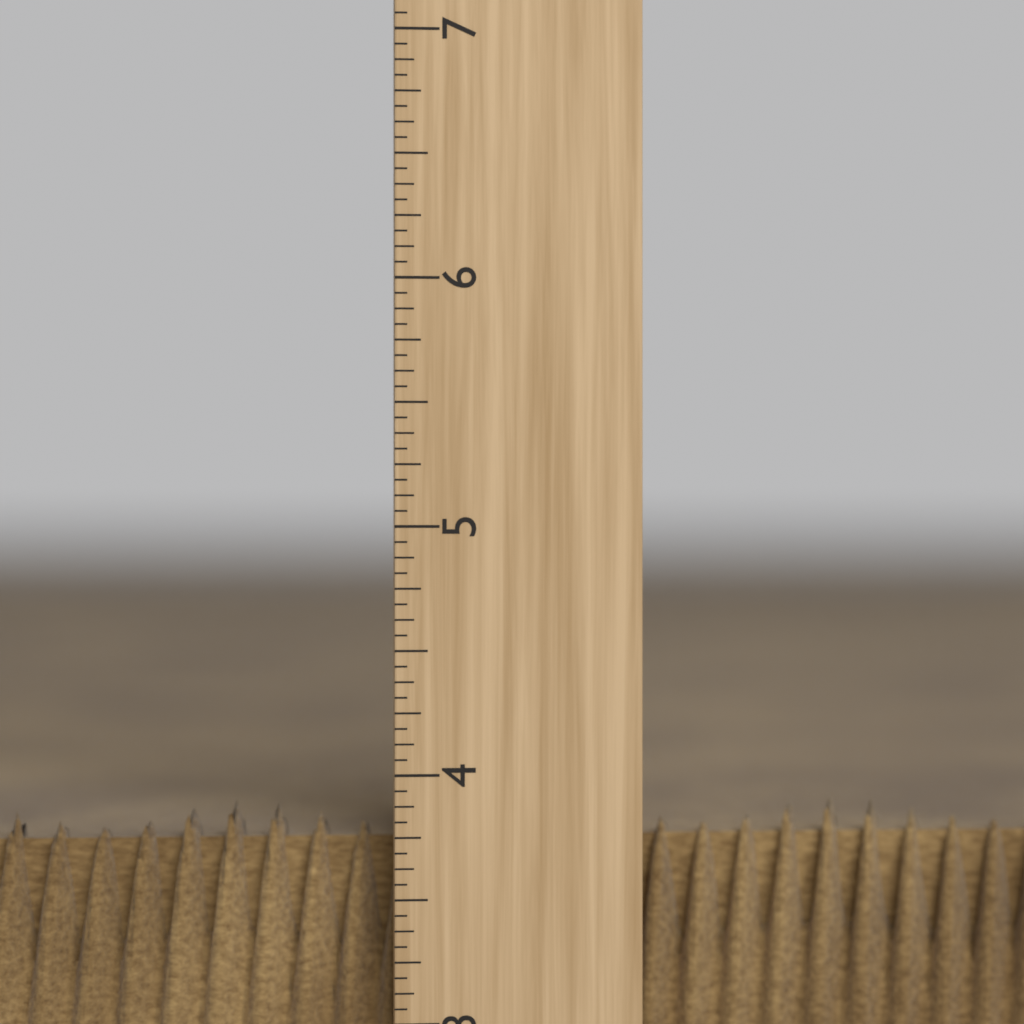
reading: 3.8750 inch
